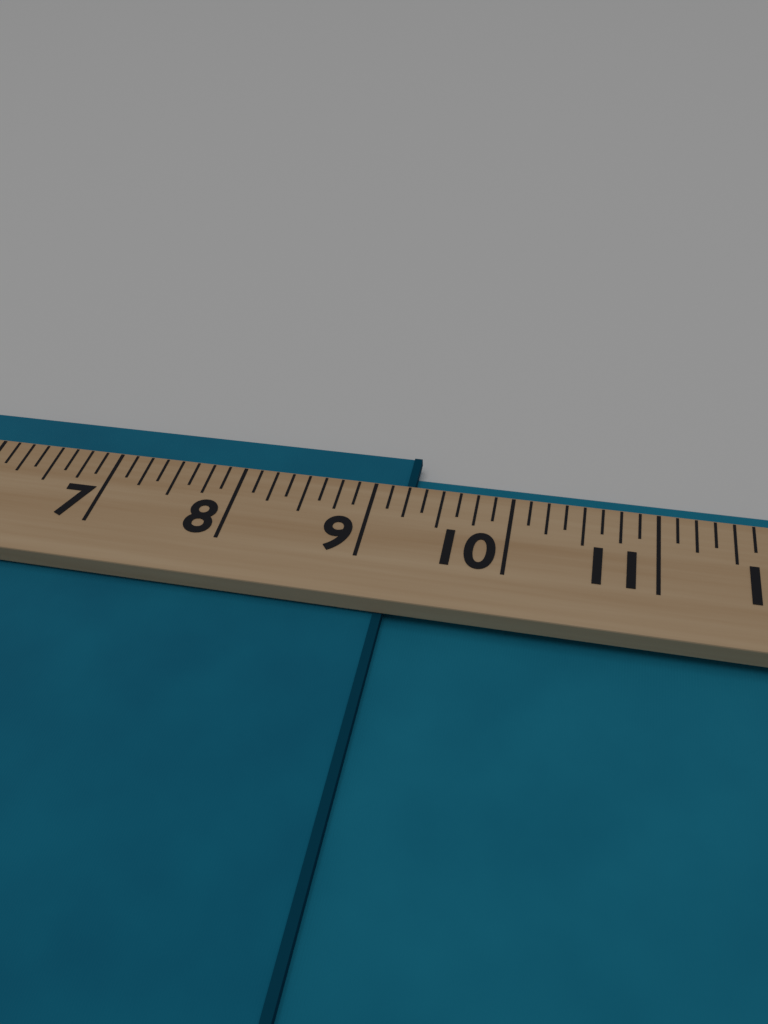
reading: 9.250 (no unit)
